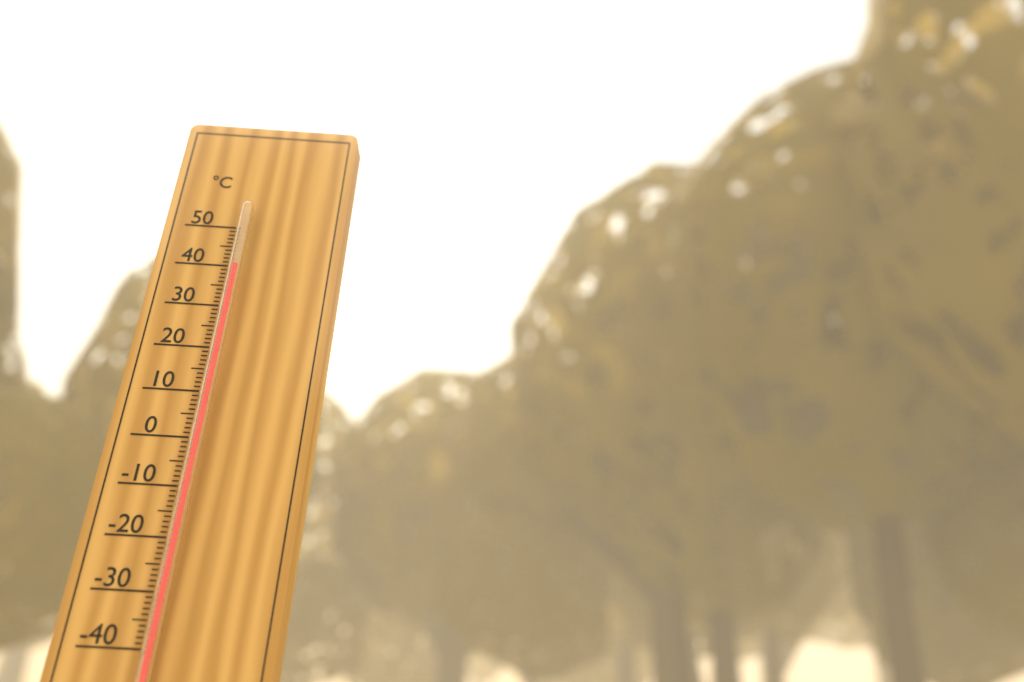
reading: 39 °C
